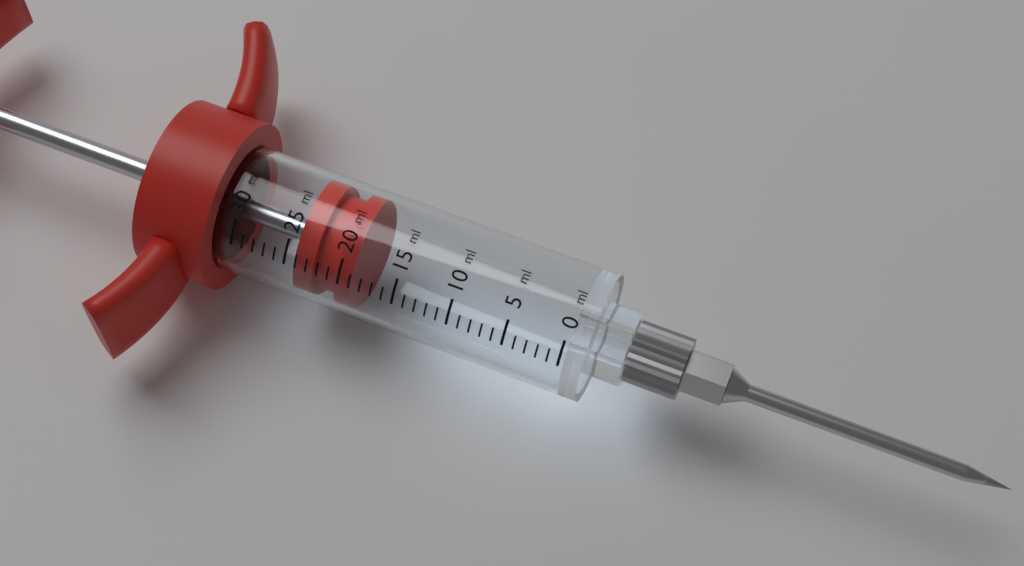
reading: 19 ml
